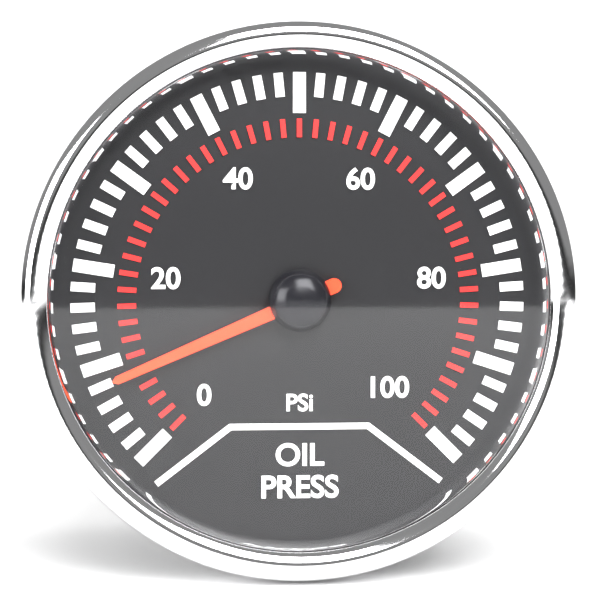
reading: 8 psi
